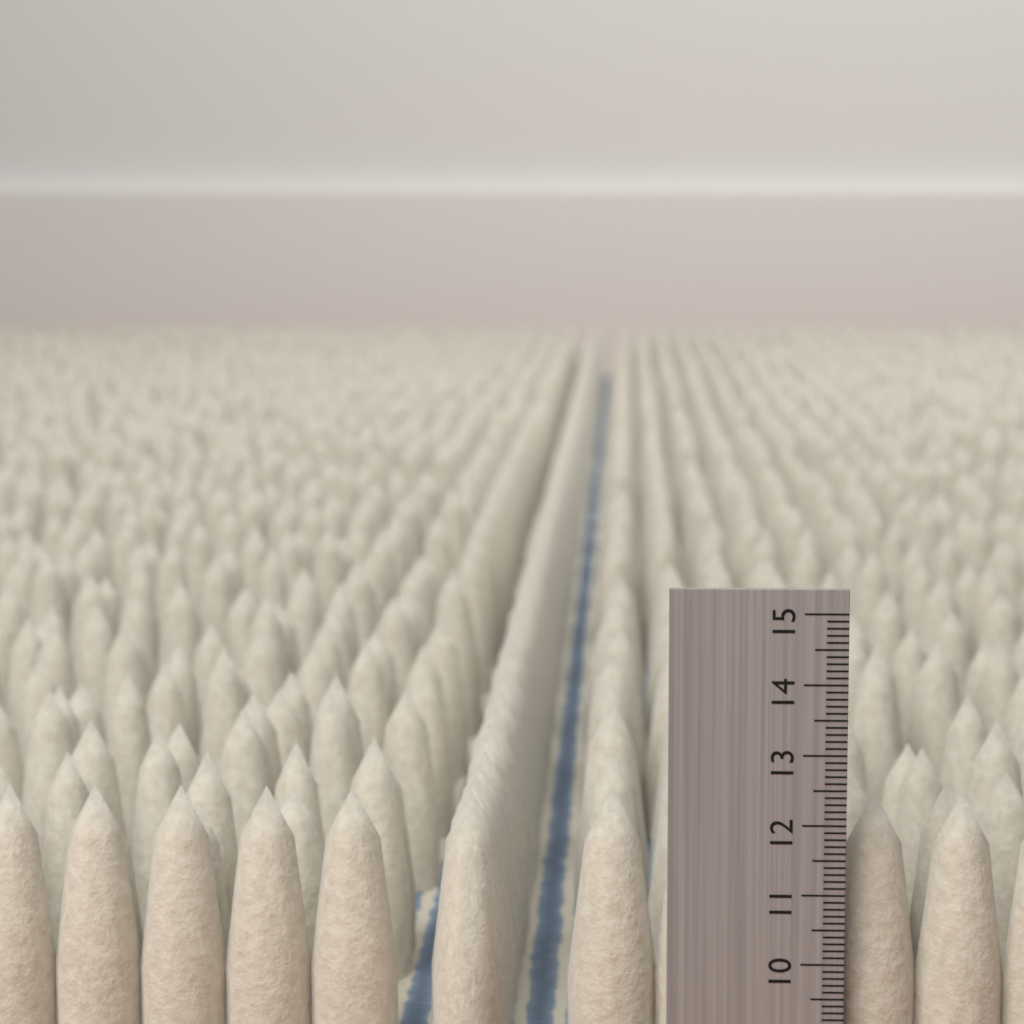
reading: 12.3 (no unit)
